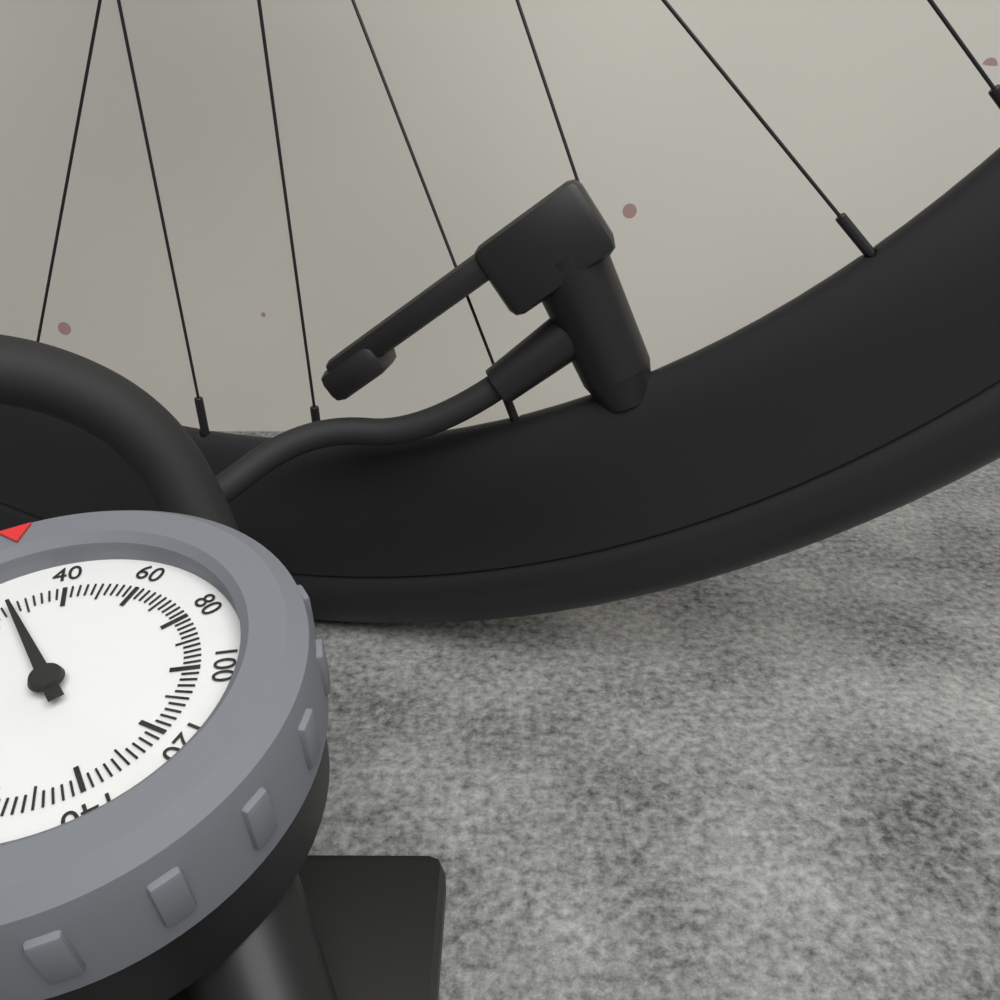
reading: 26 psi
